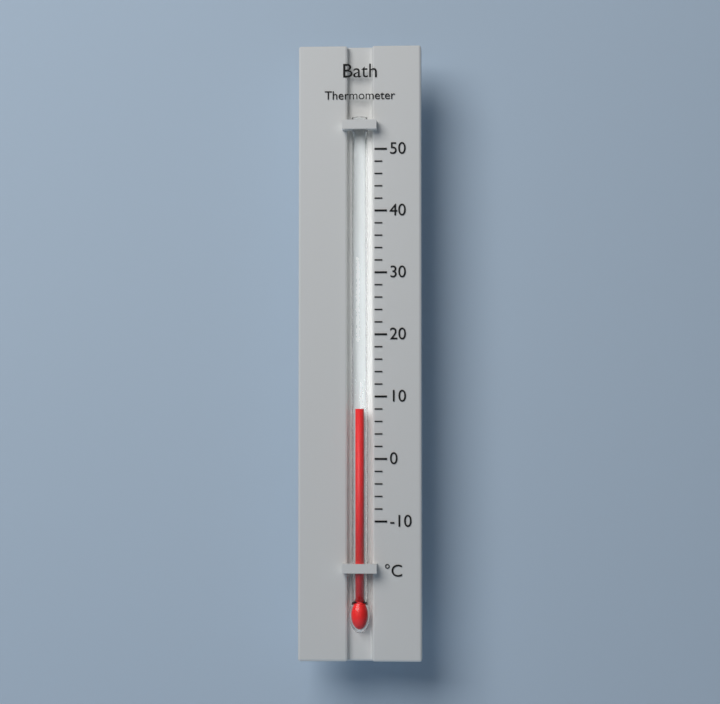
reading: 8 °C
